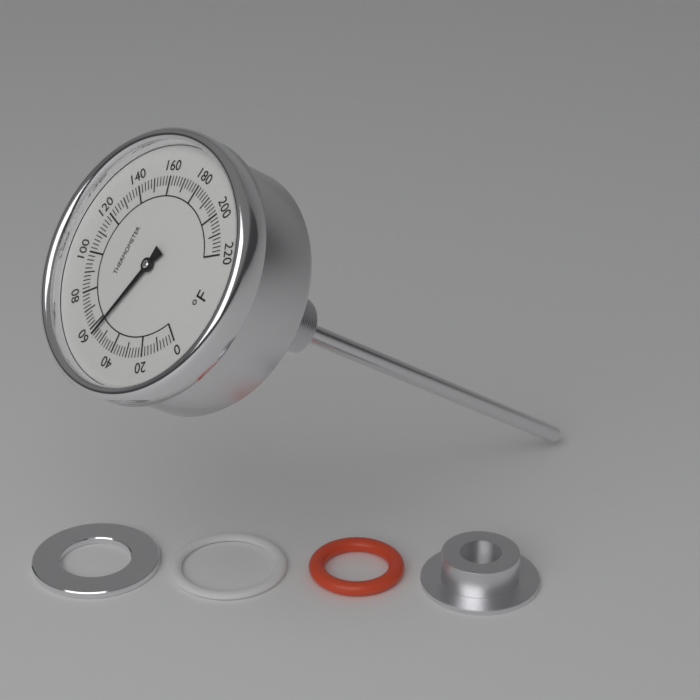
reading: 56 °F
